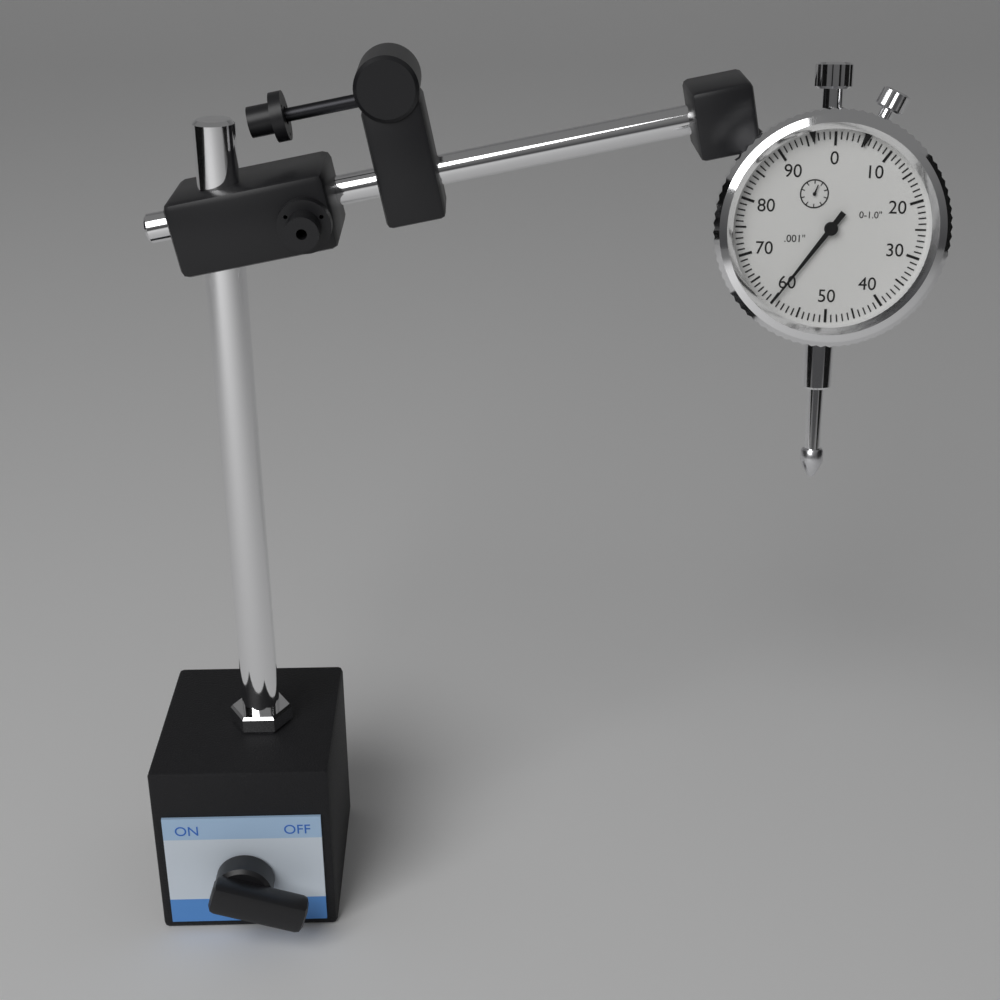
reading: 0.060 in
